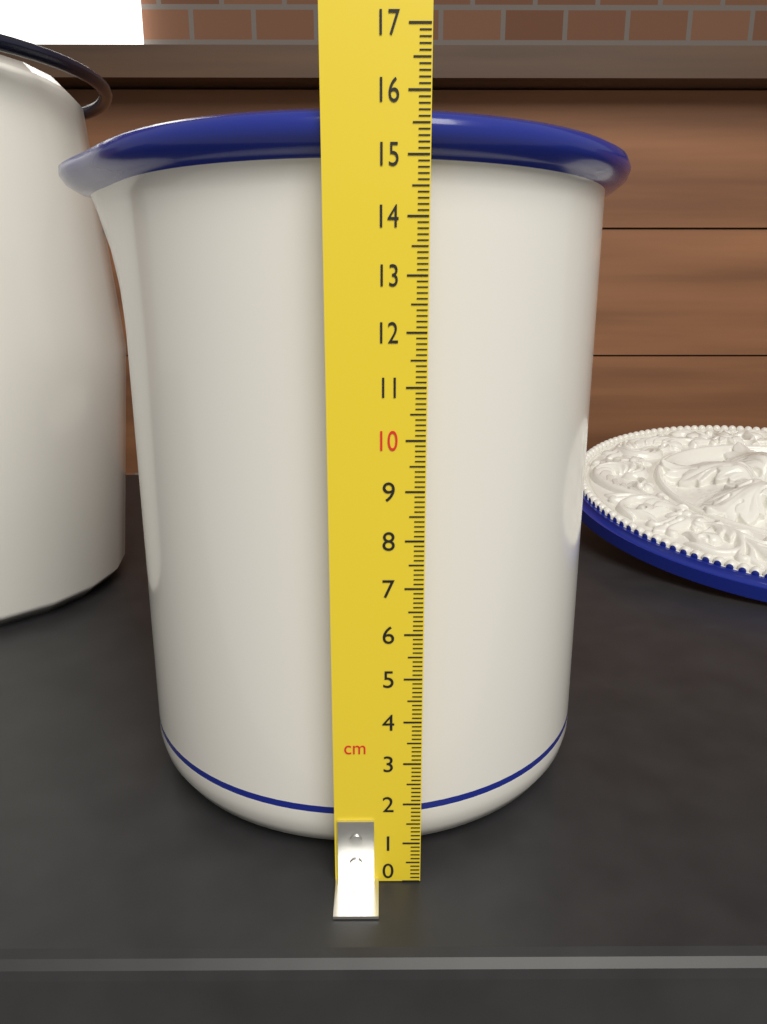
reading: 15.8 cm
